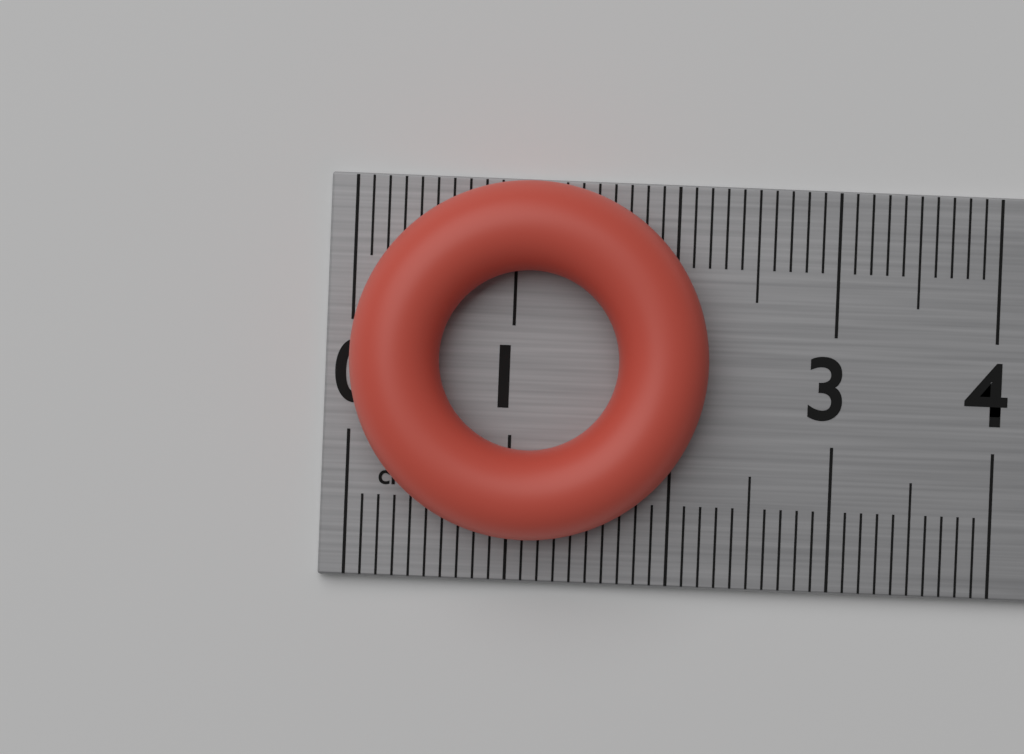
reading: 2.2 cm
